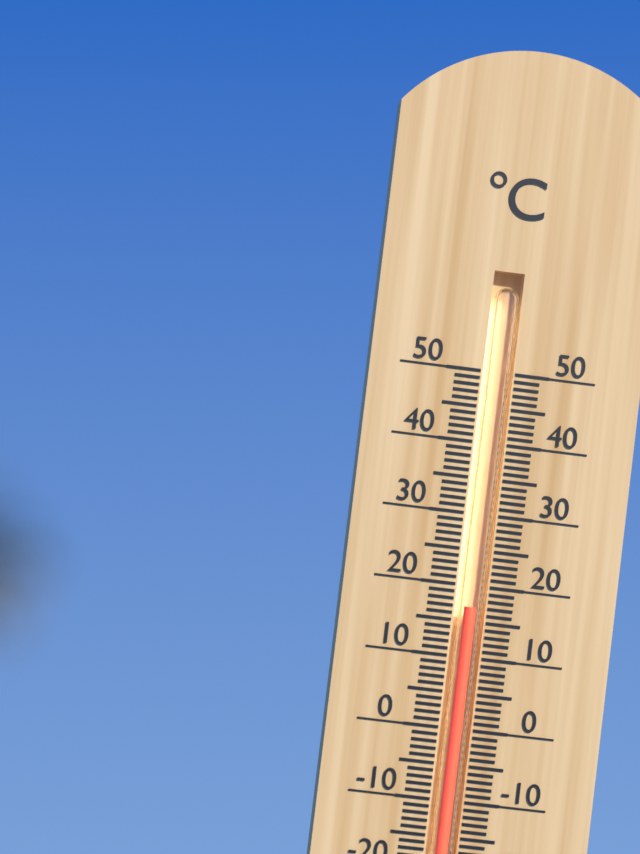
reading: 17 °C
